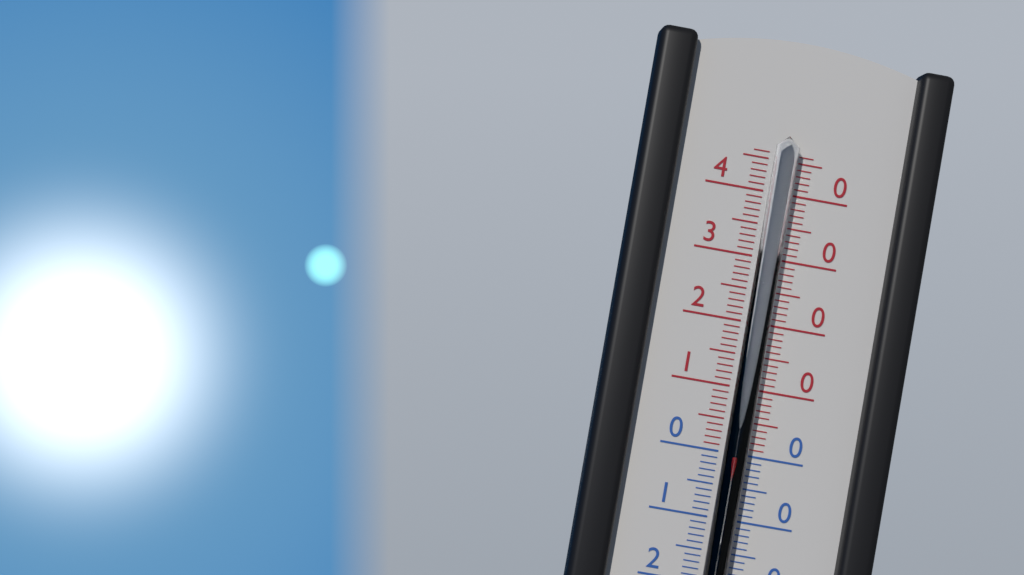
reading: 0 °C
